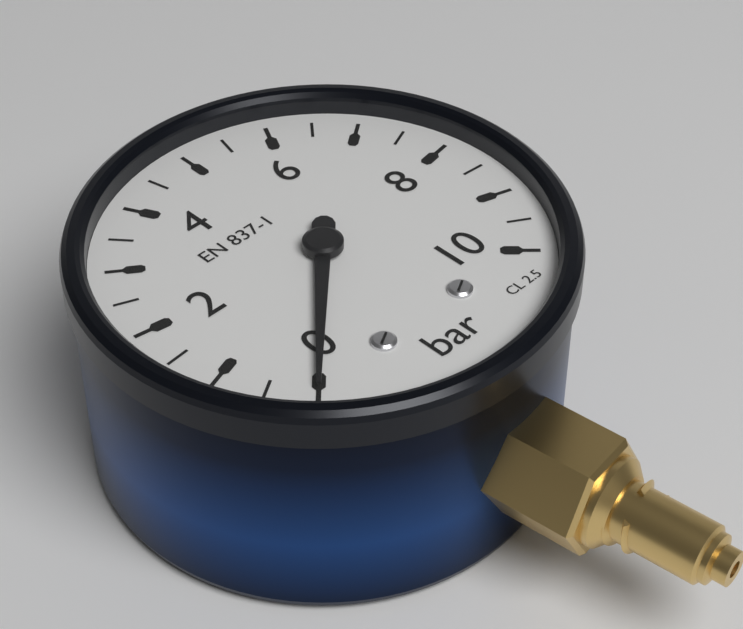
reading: 0.0 bar
